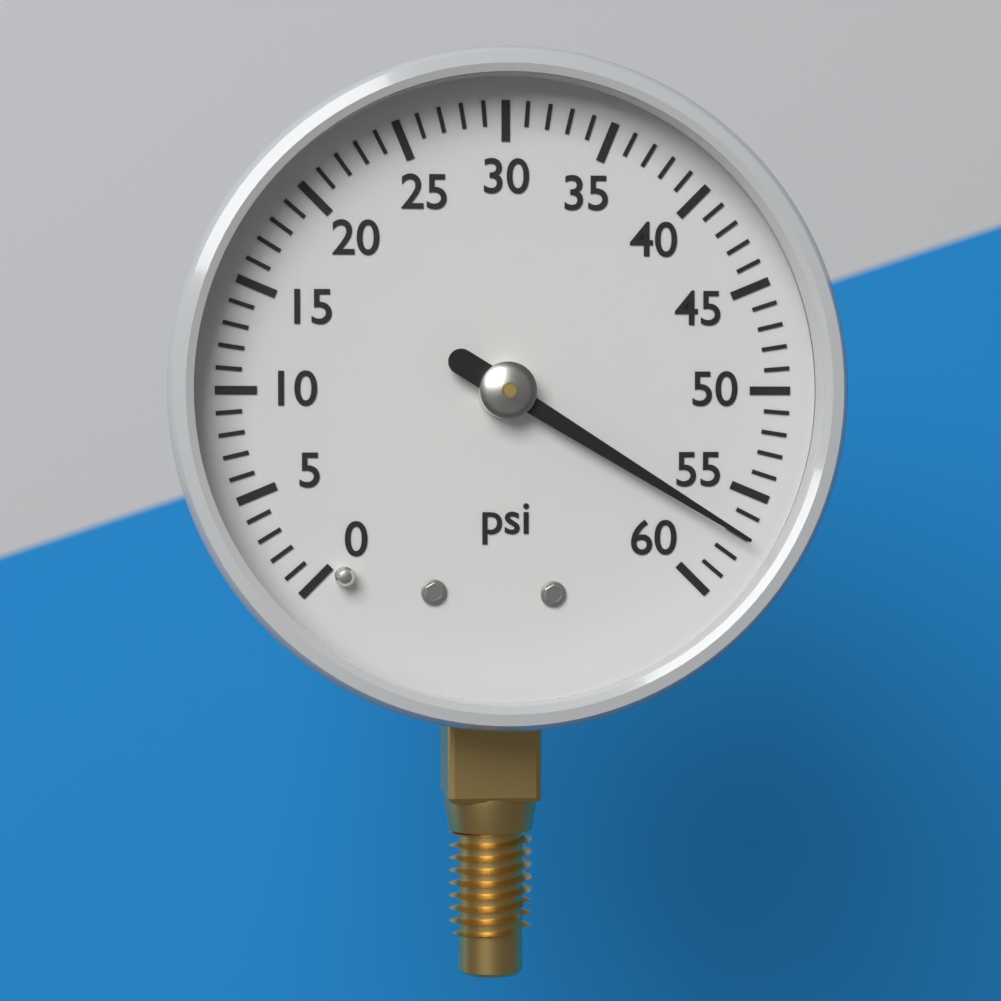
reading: 57 psi
